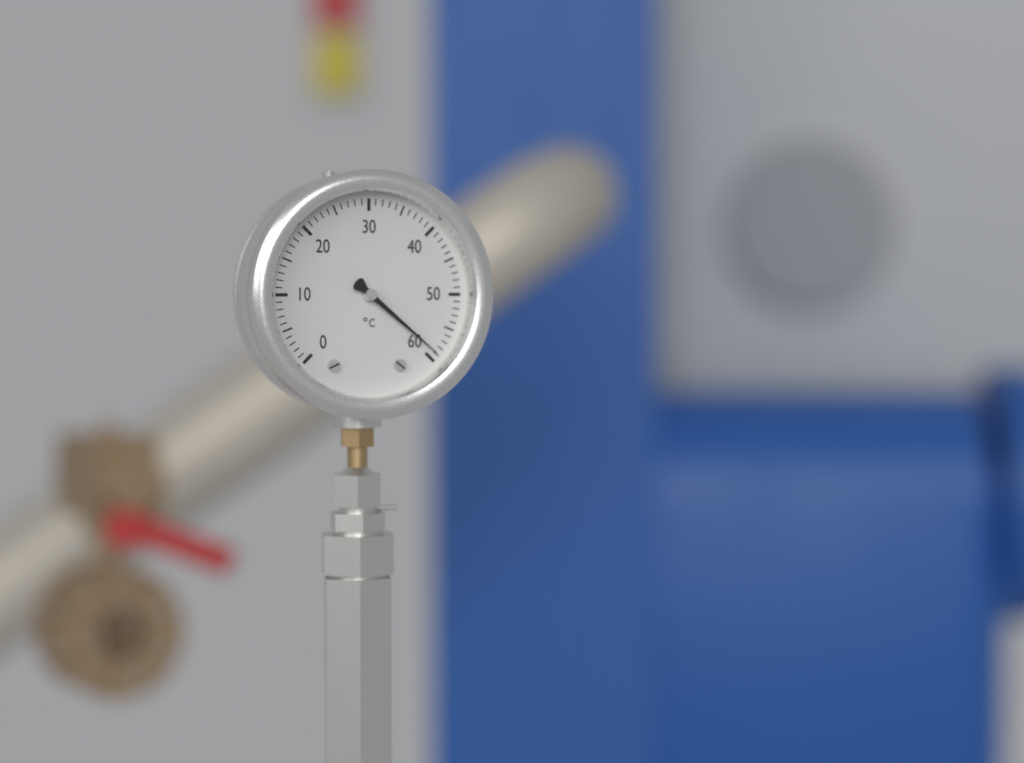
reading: 59 °C
